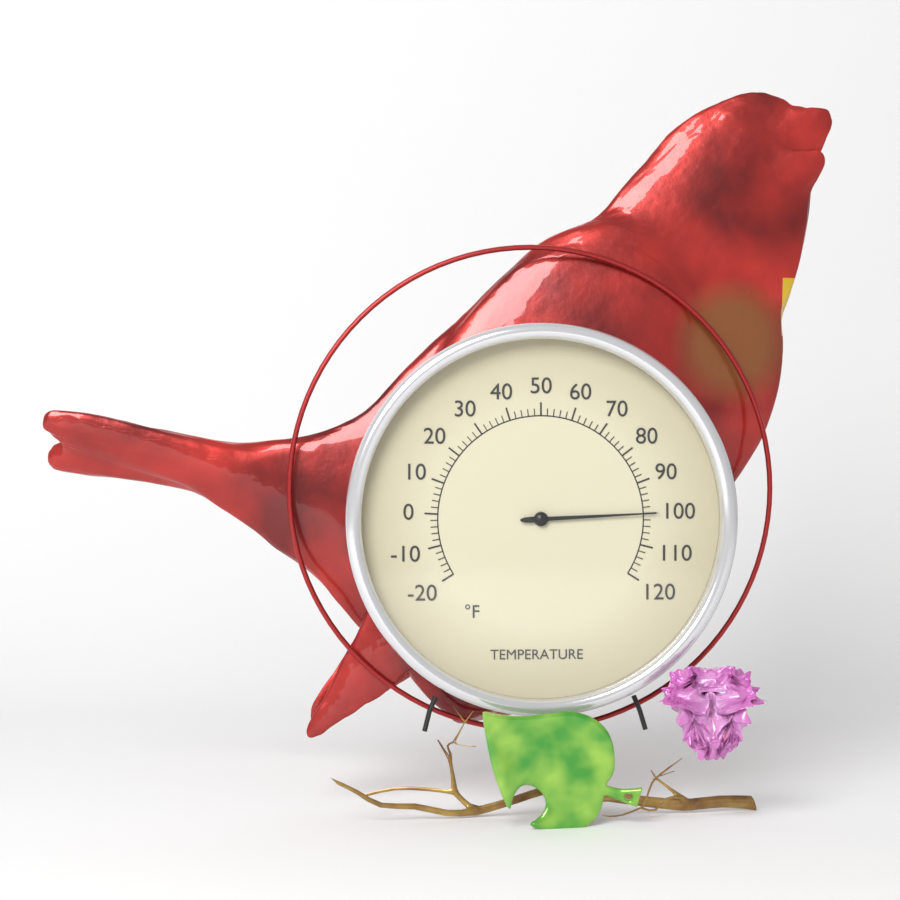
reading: 100 °F
